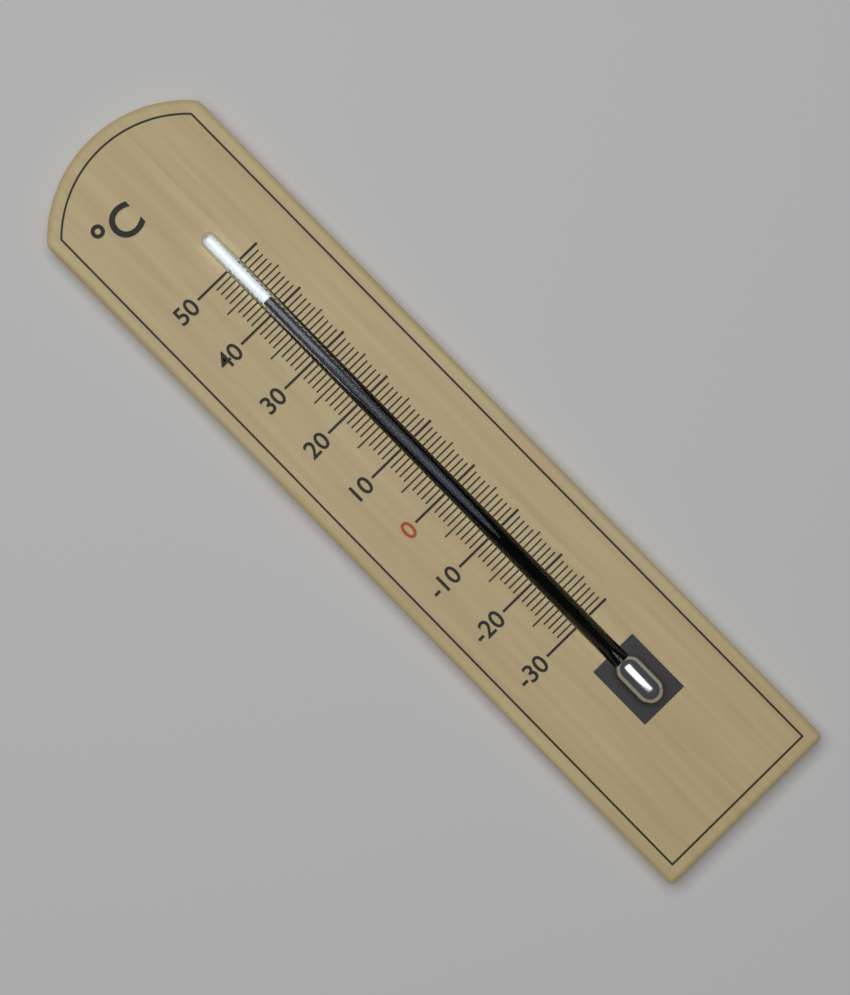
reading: 42 °C
